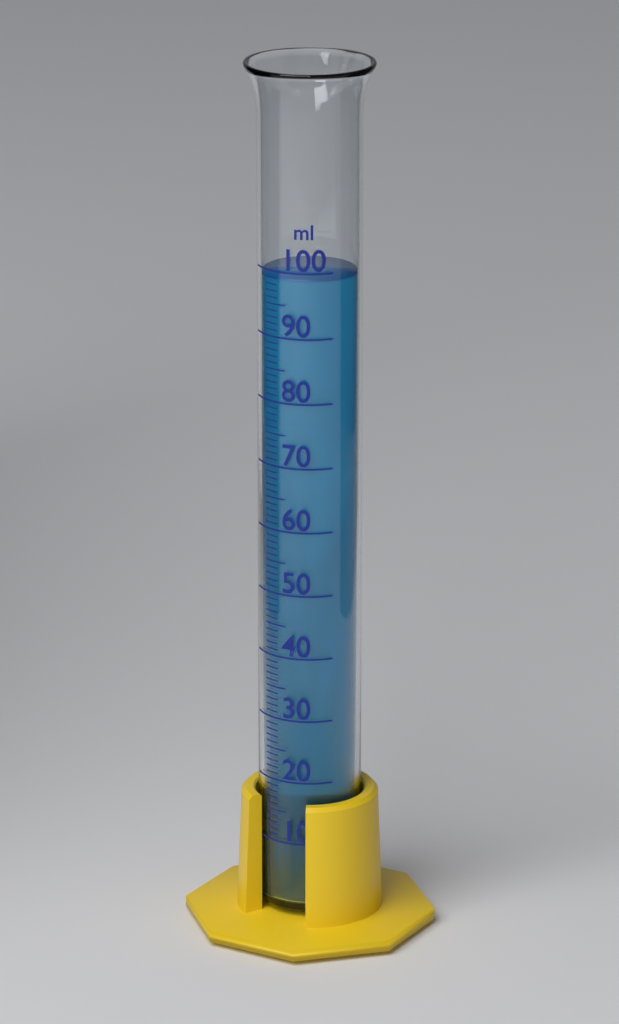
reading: 99 ml
